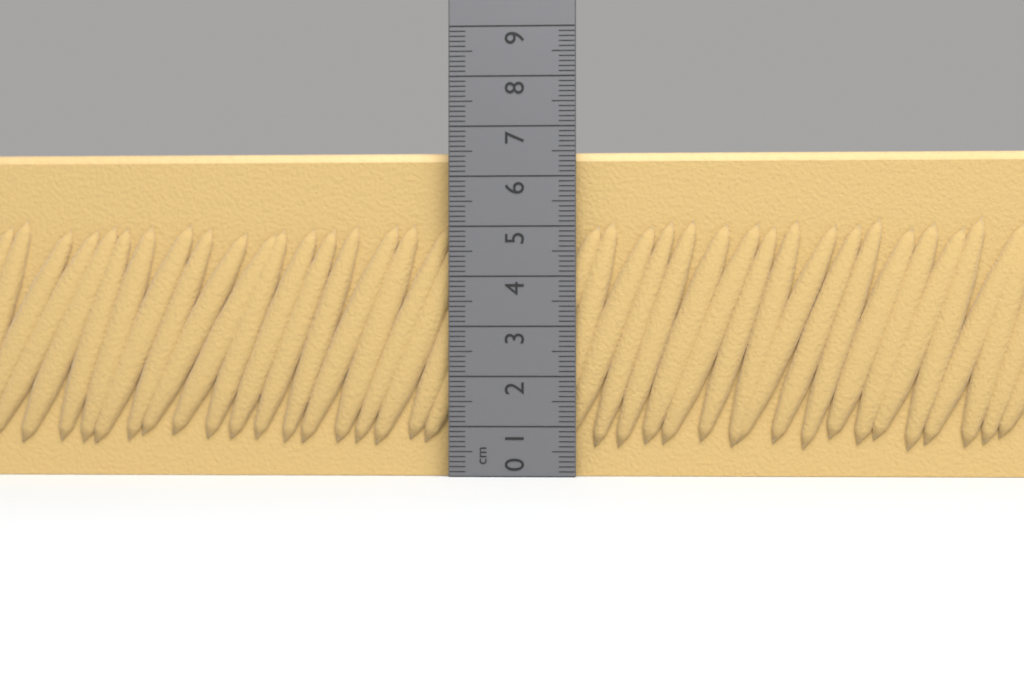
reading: 6.5 cm
